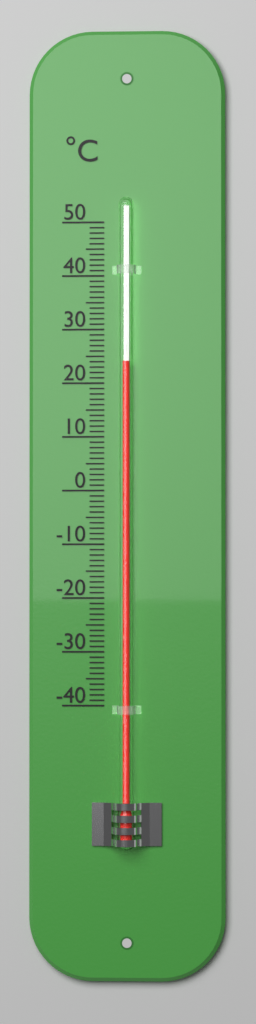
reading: 24 °C
